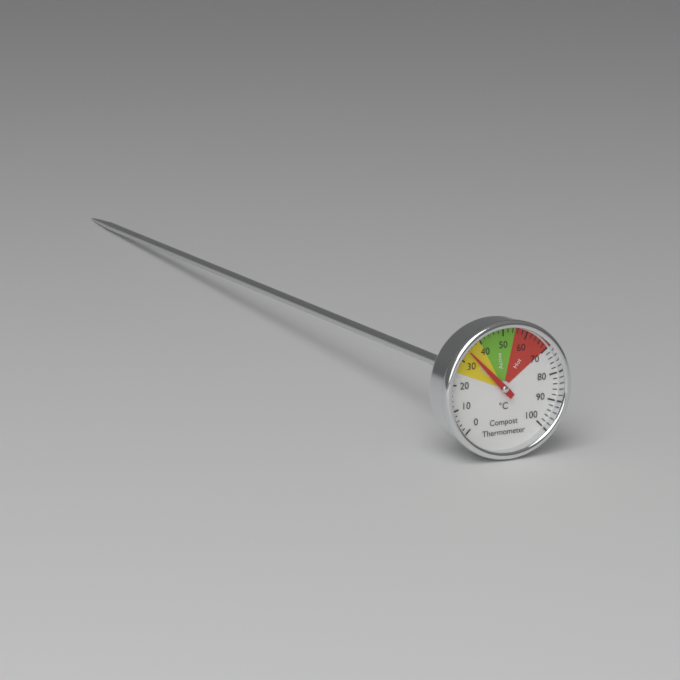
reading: 34 °C
